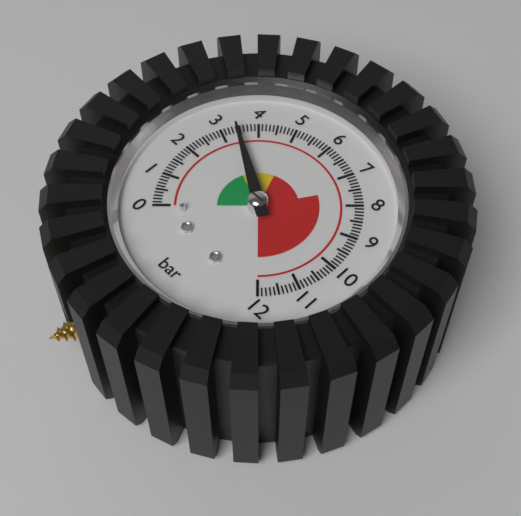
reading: 3.4 bar
